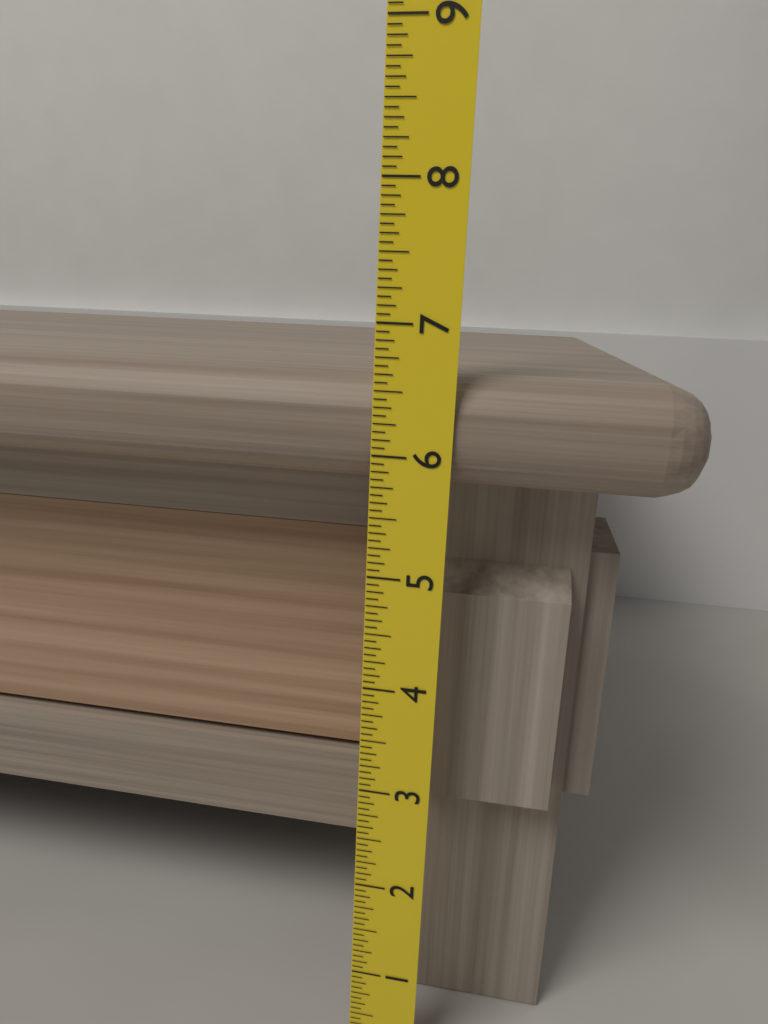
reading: 6.6250 (no unit)
